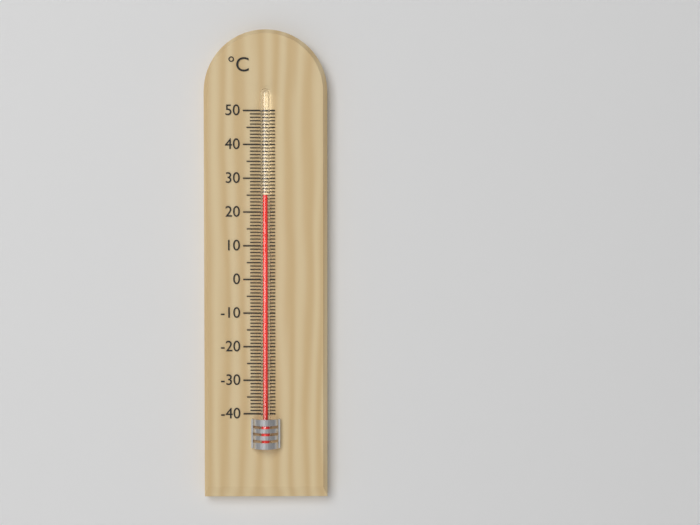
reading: 25 °C
